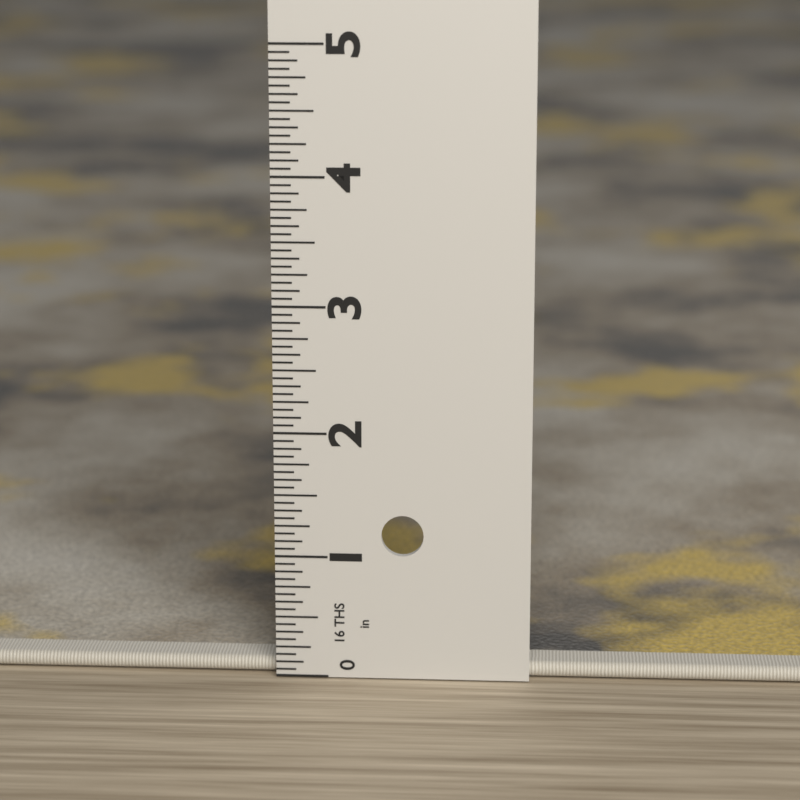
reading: 0.1250 in
